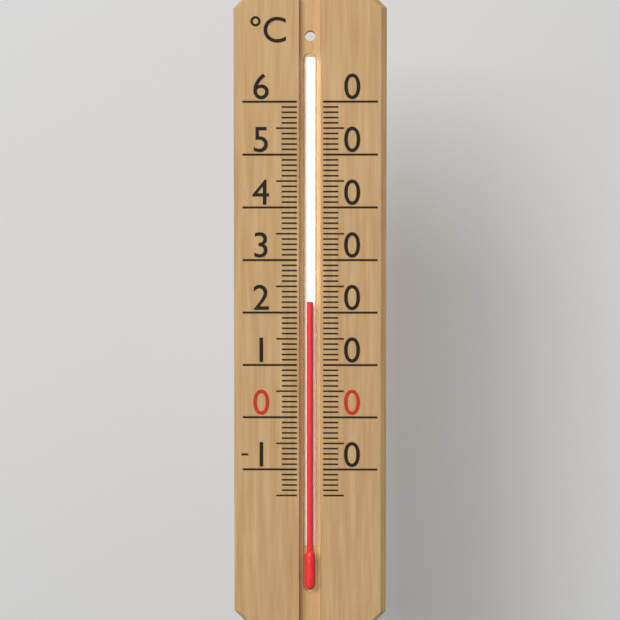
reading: 22 °C
